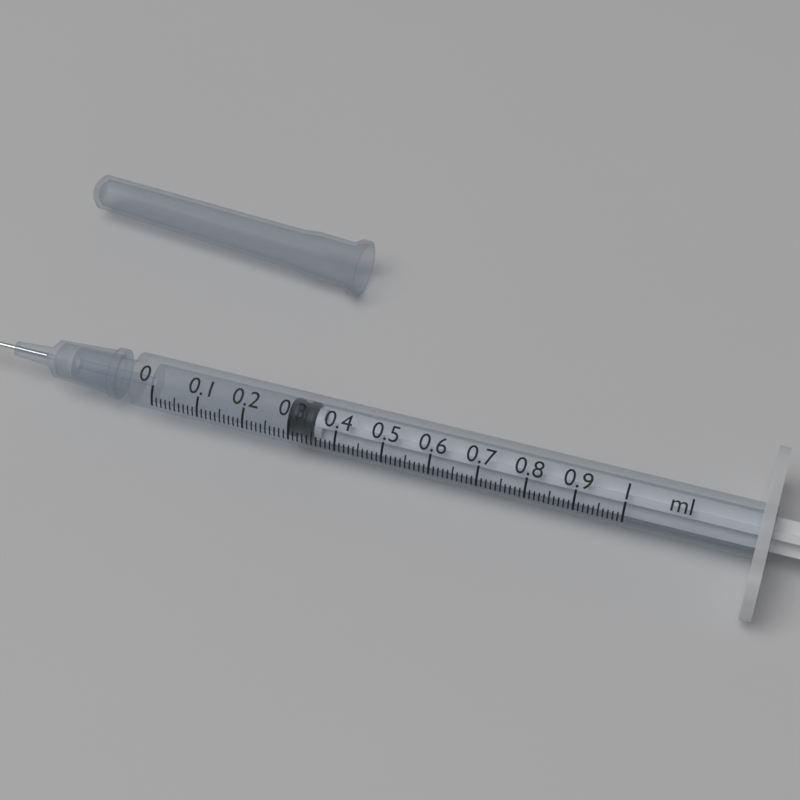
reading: 0.29 ml
